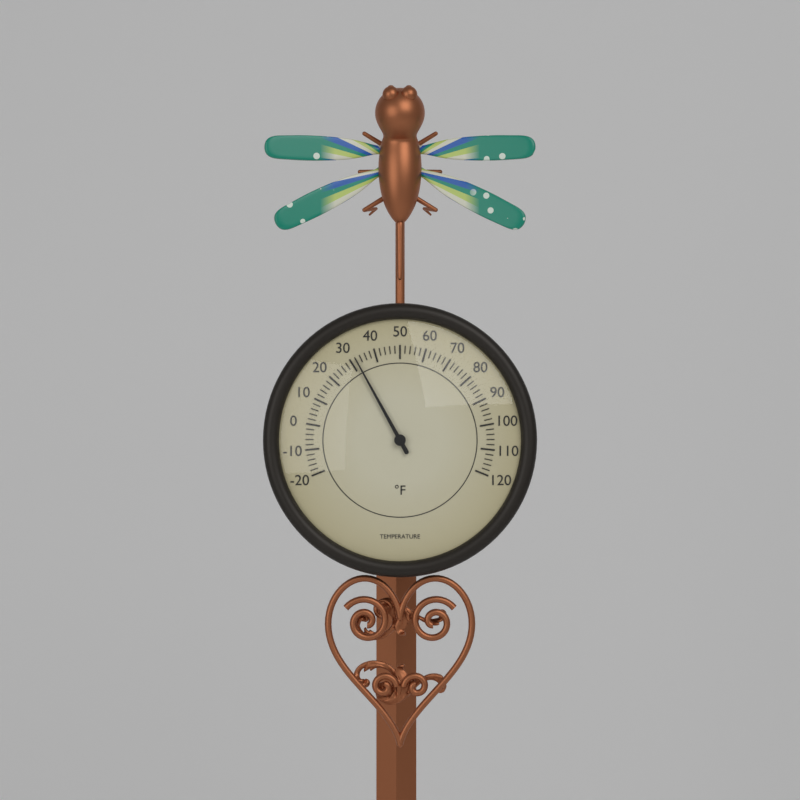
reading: 32 °F
